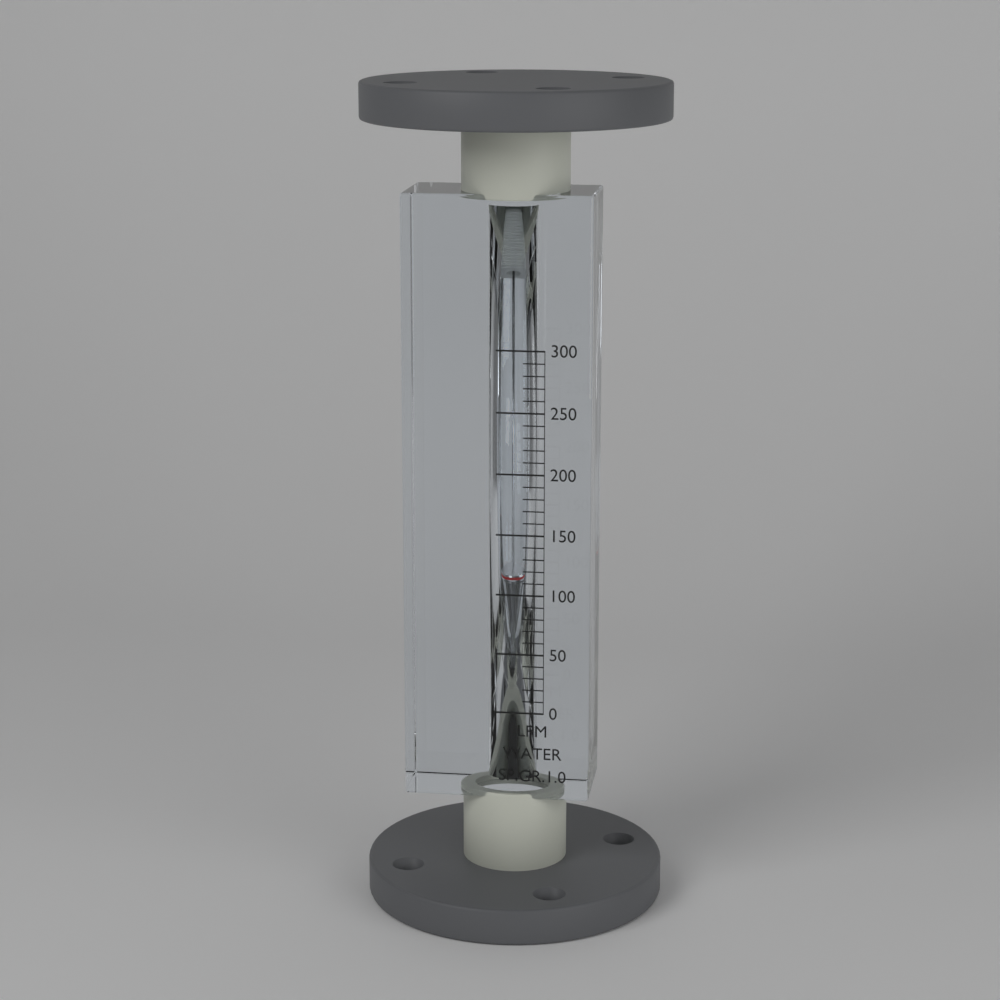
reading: 110 LPM
